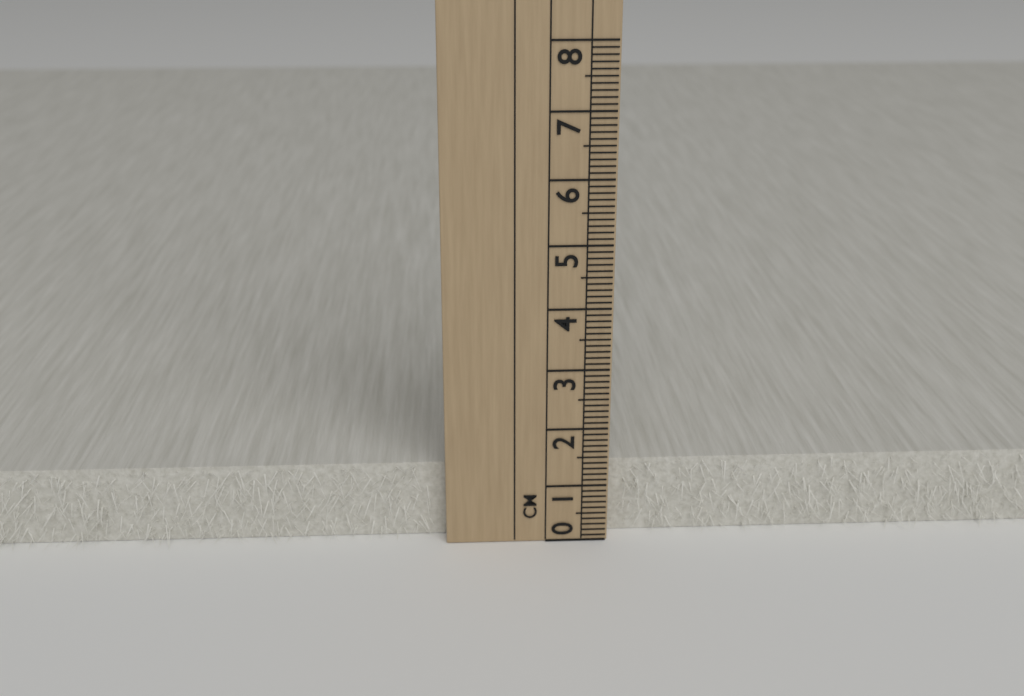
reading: 1.3 cm
